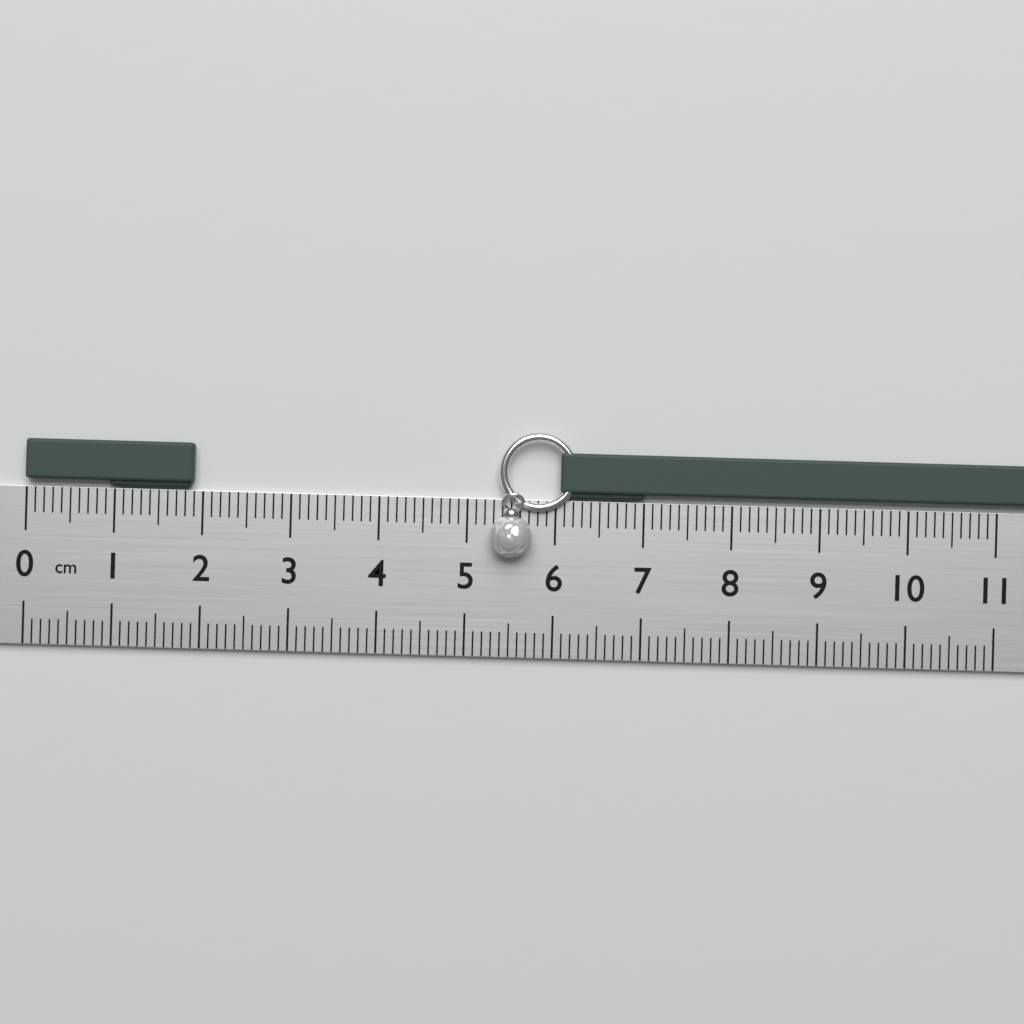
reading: 1.9 cm
